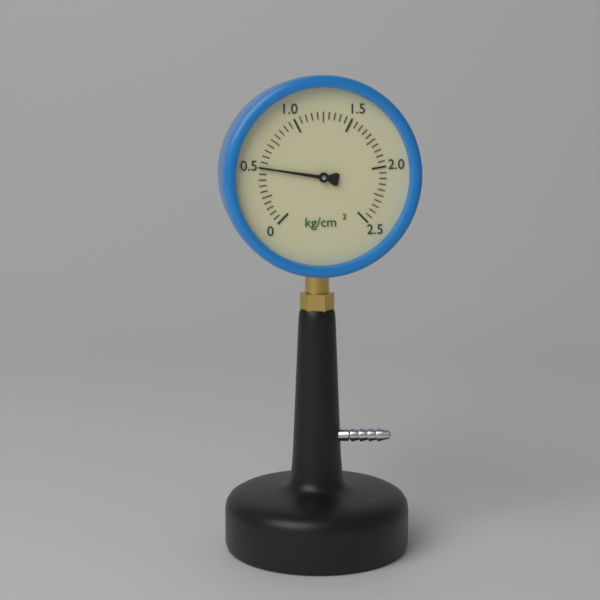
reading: 0.50 kg/cm²
